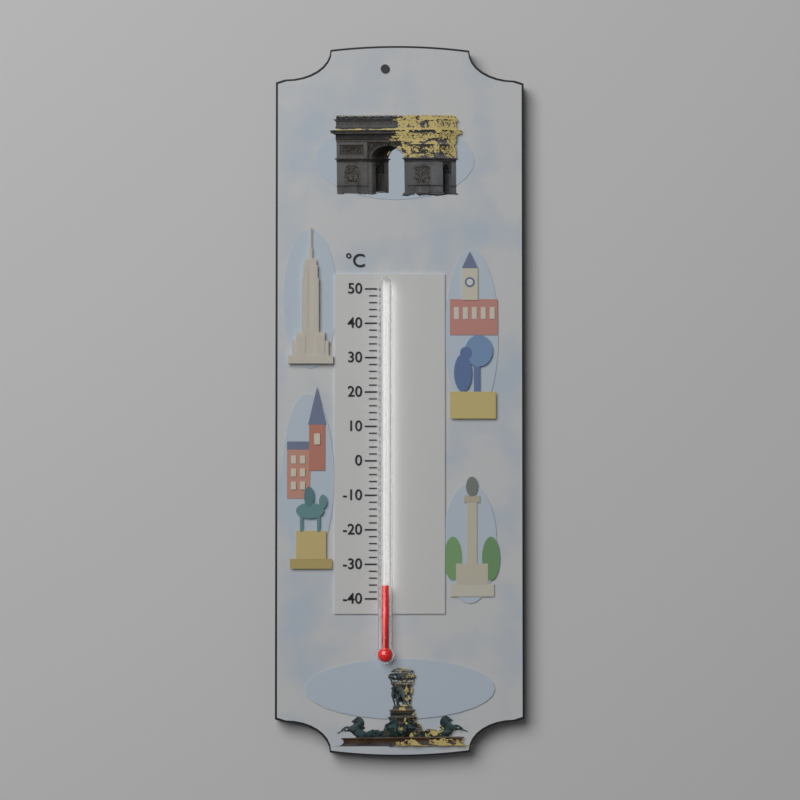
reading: -36 °C
